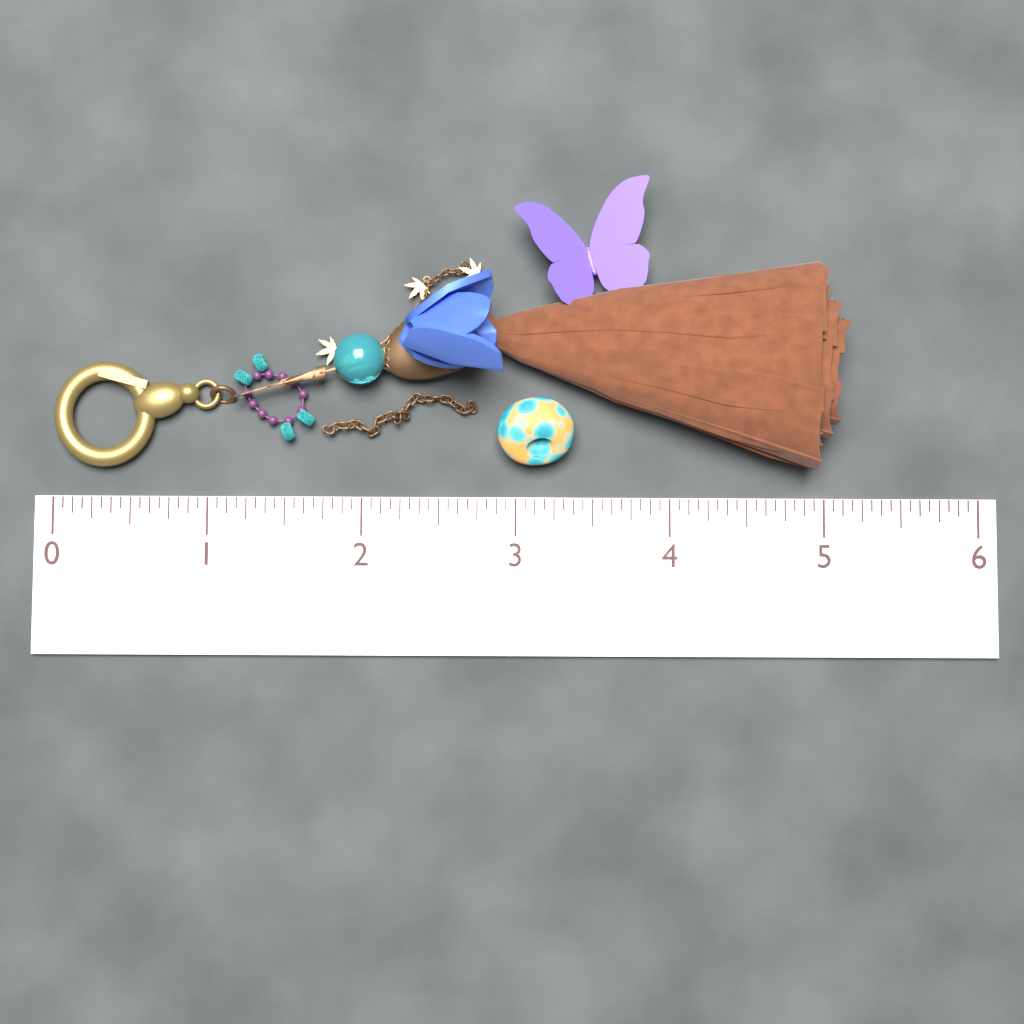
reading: 5.1250 (no unit)
